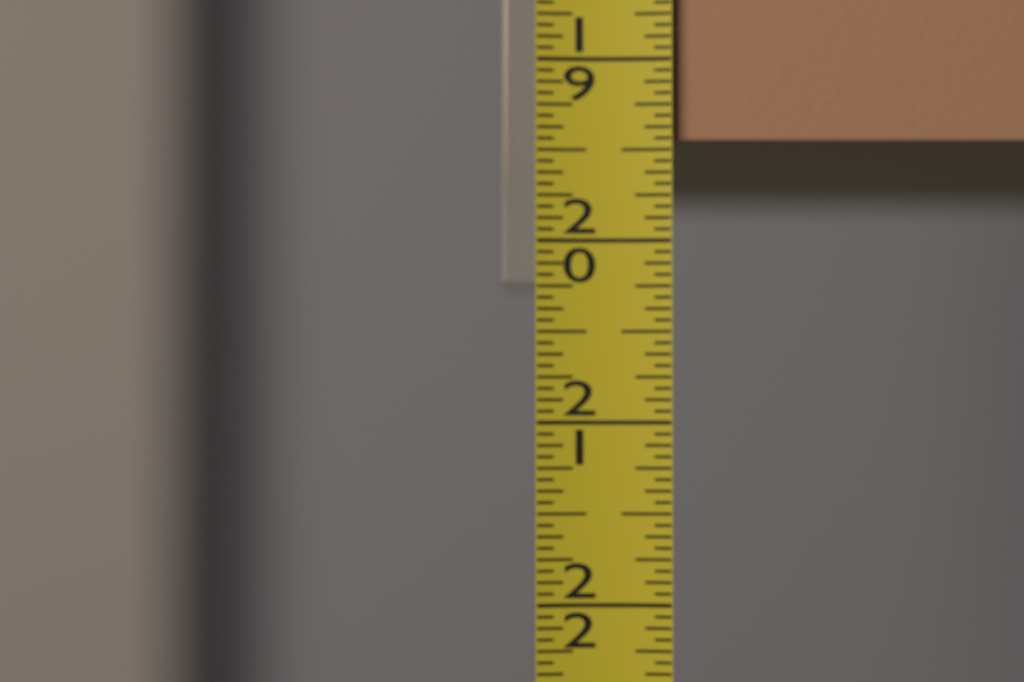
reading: 19.4375 (no unit)
